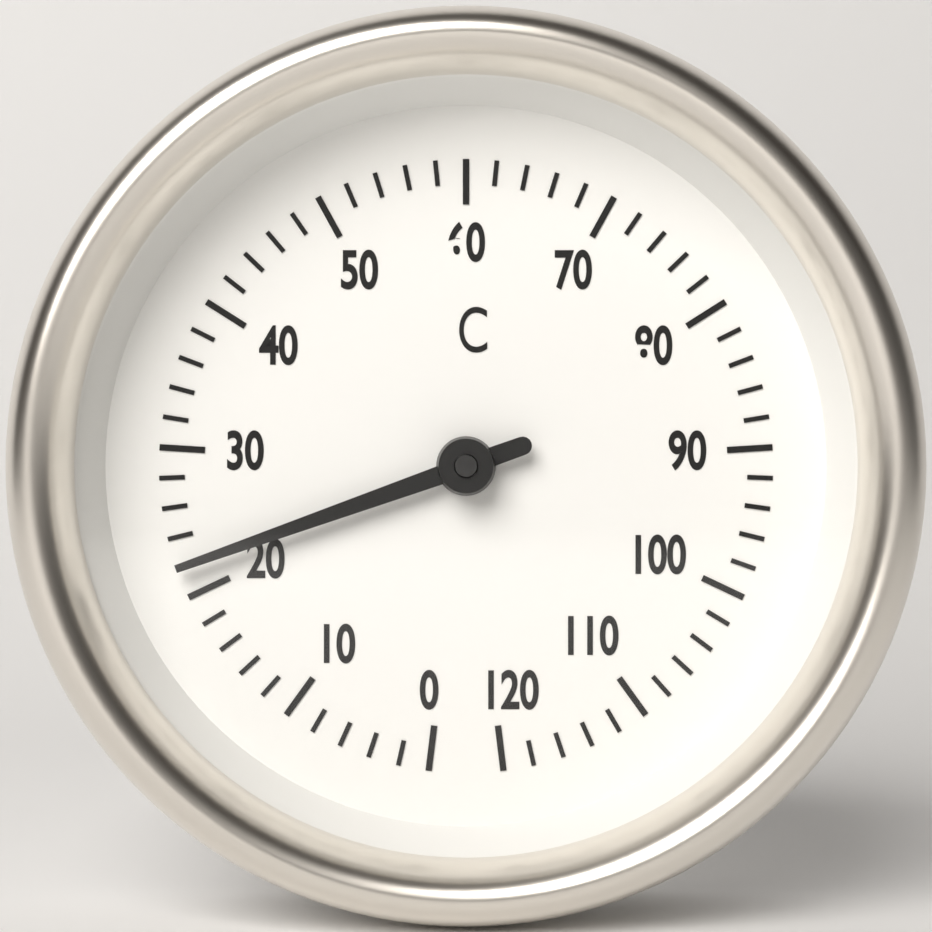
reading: 22 °C
